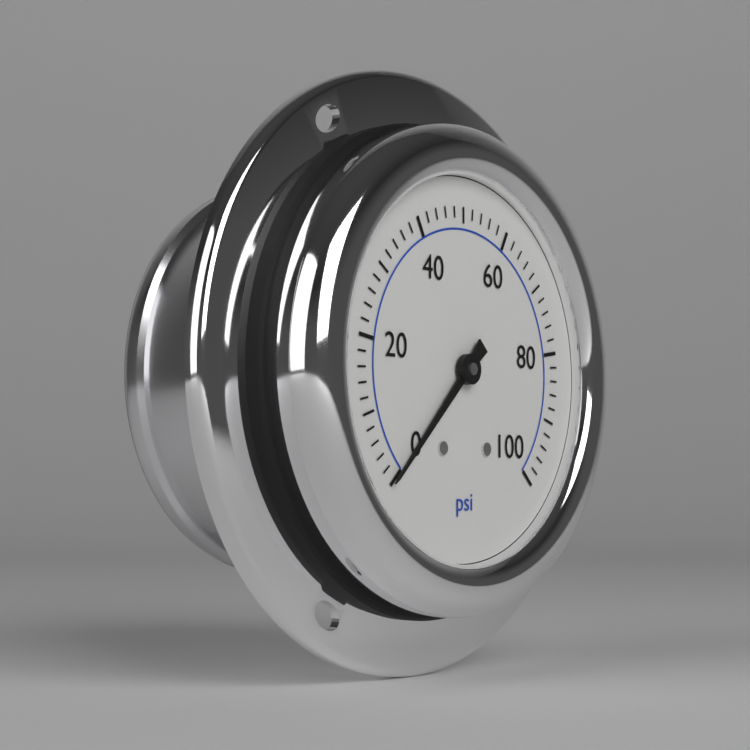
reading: 0 psi
